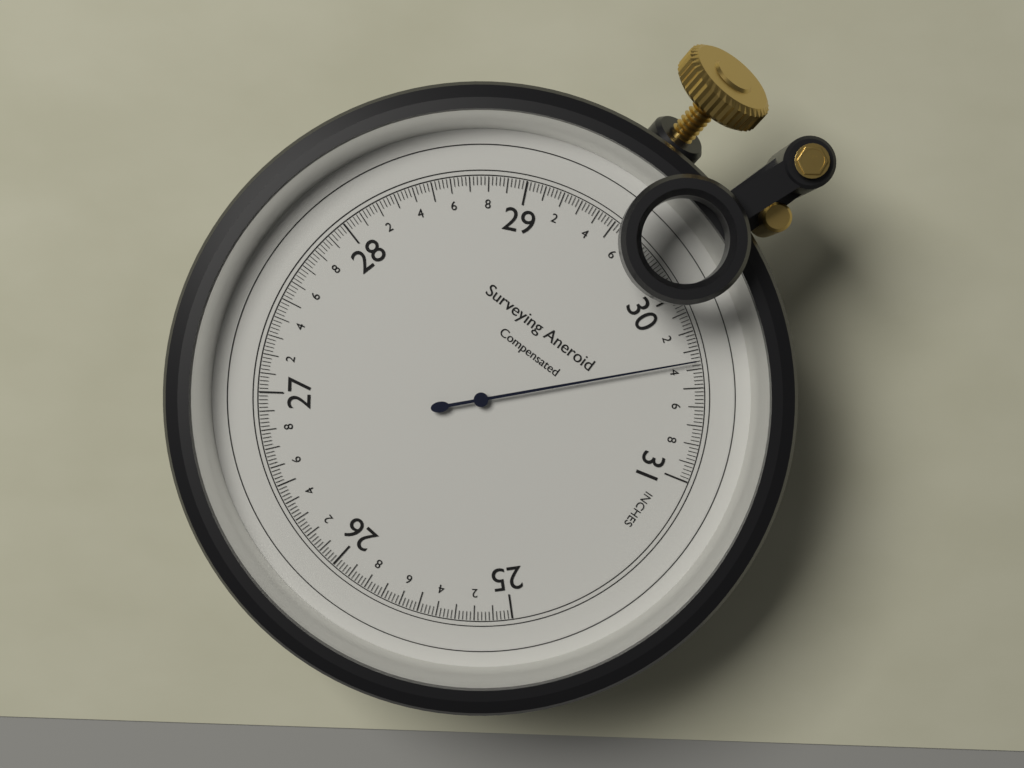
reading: 30.36 inches
